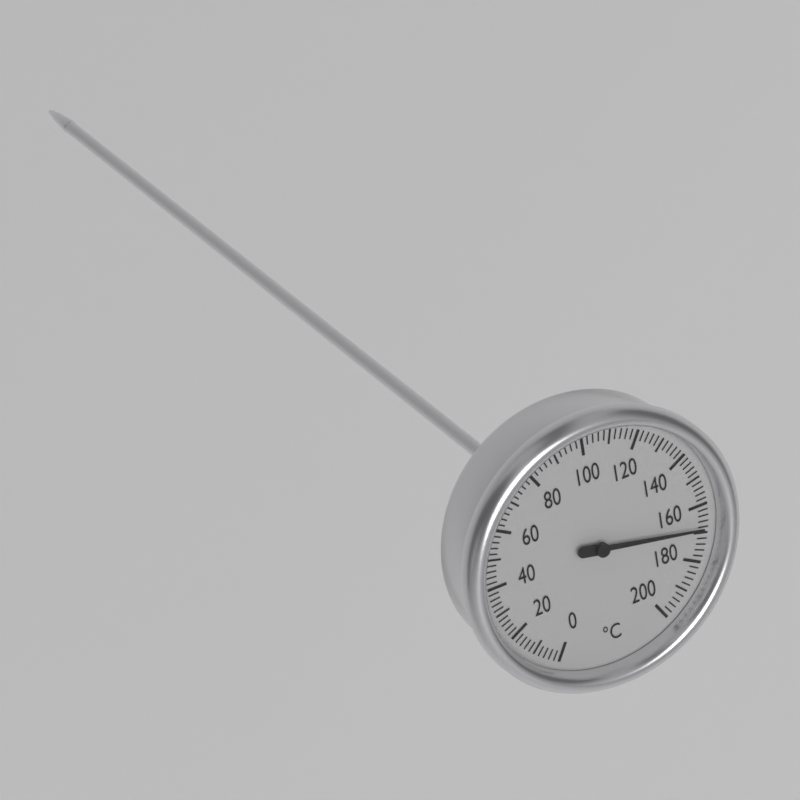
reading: 168 °C
